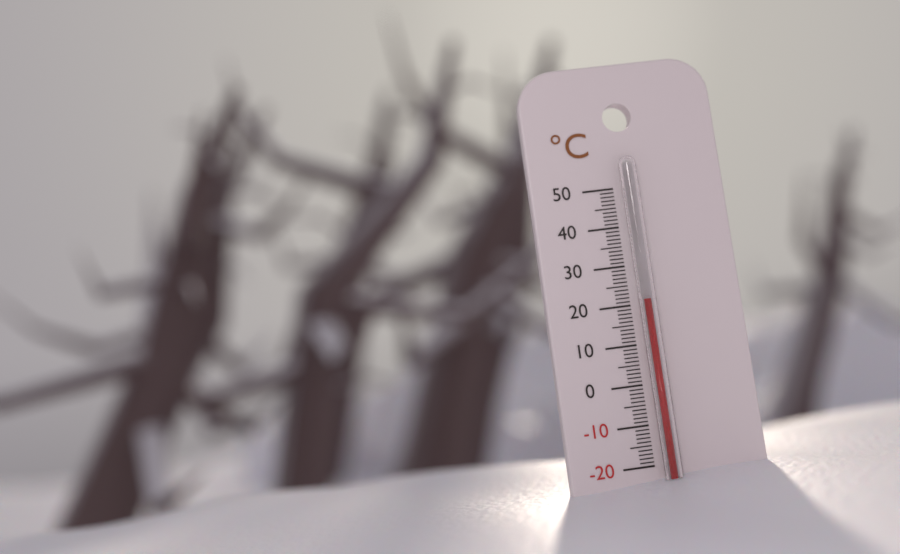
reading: 21 °C
